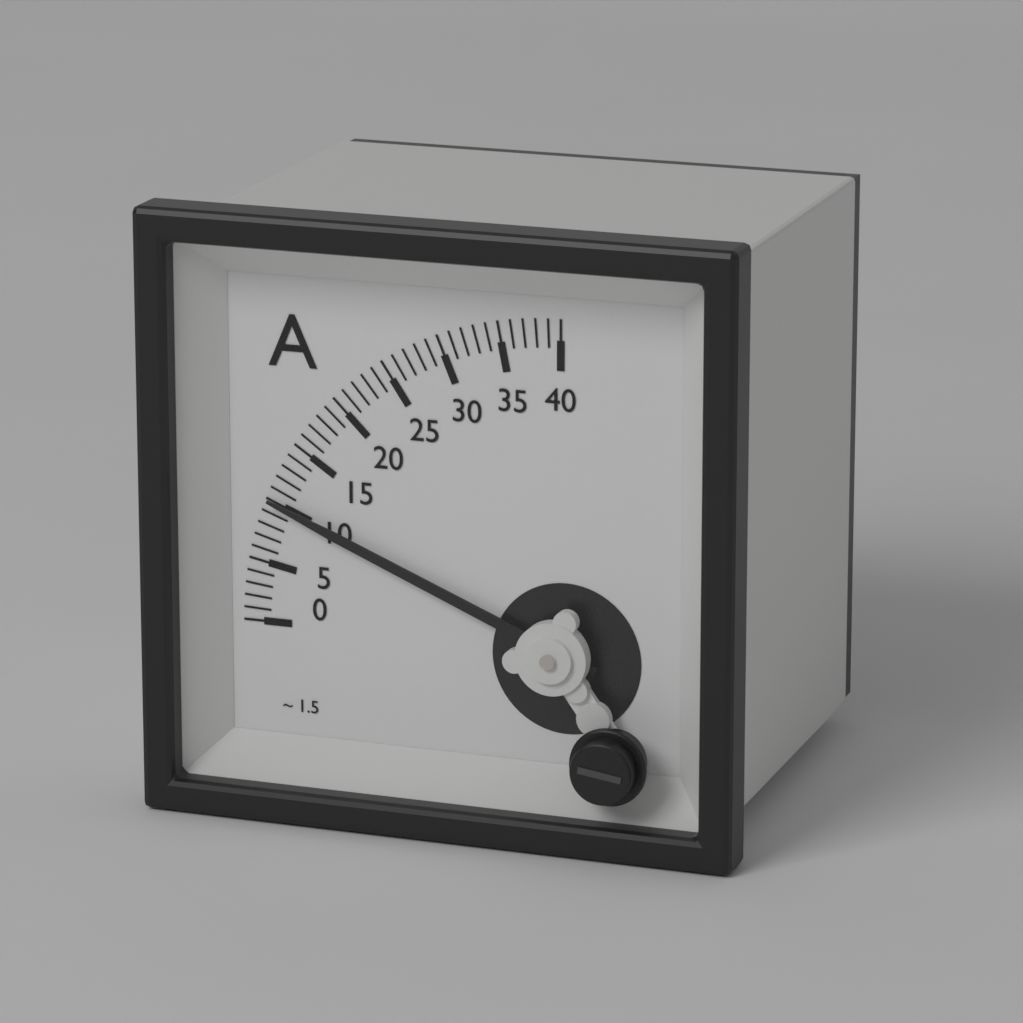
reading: 10 A
